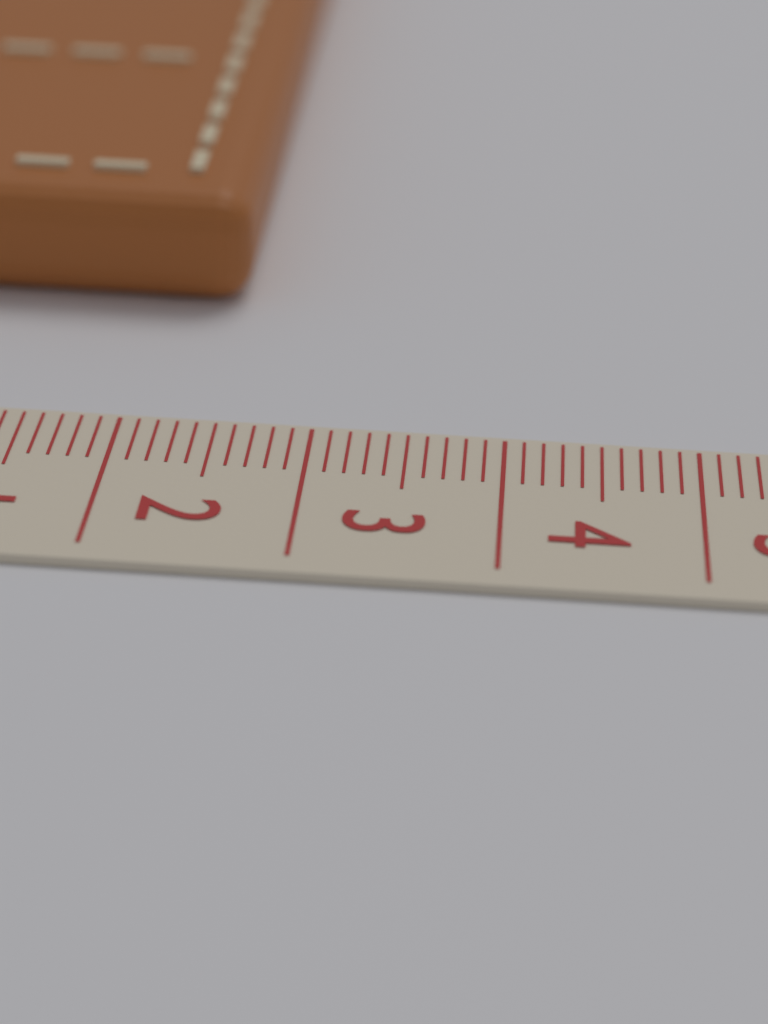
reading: 2.5 cm
